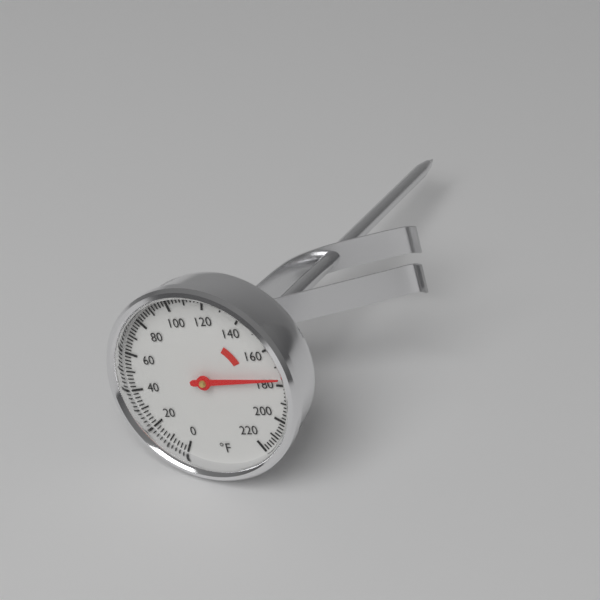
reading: 176 °F
